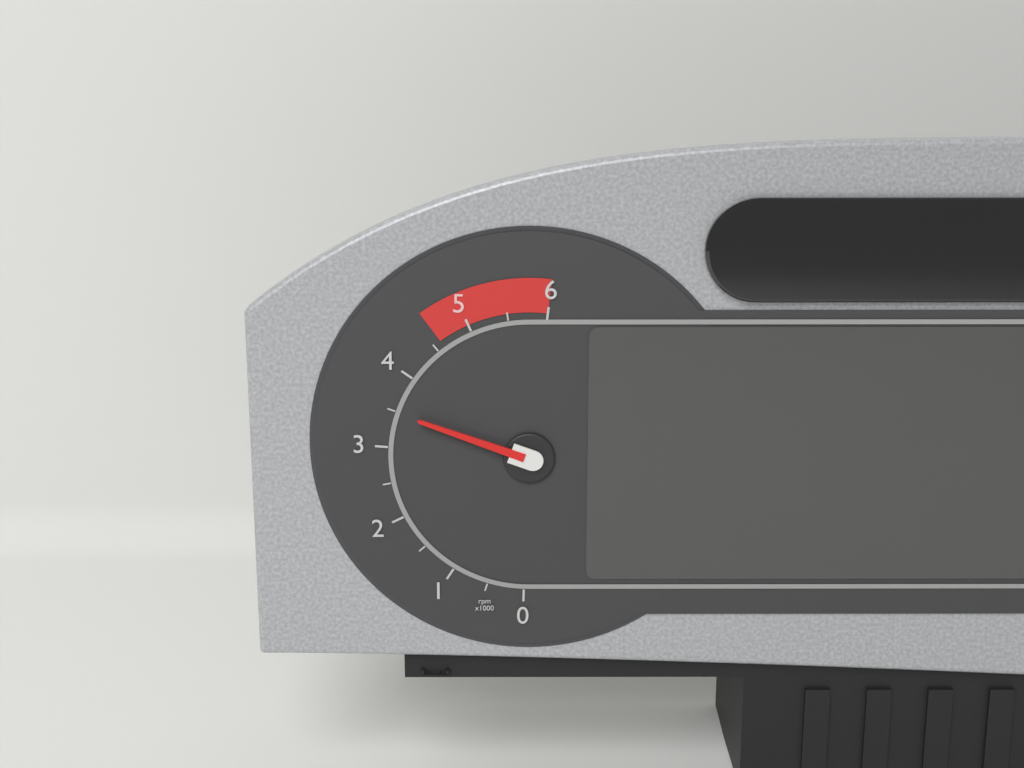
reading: 3.5 rpm x1000
